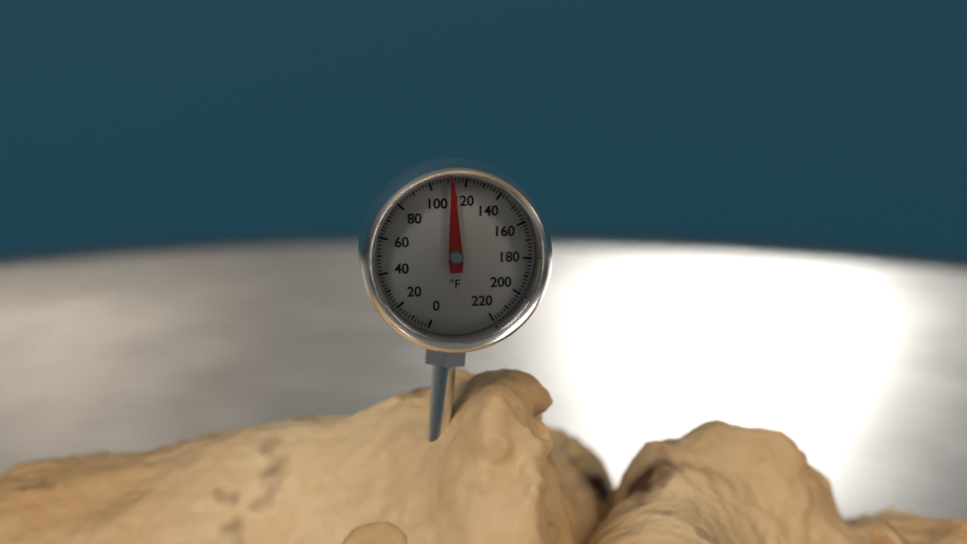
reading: 112 °F
